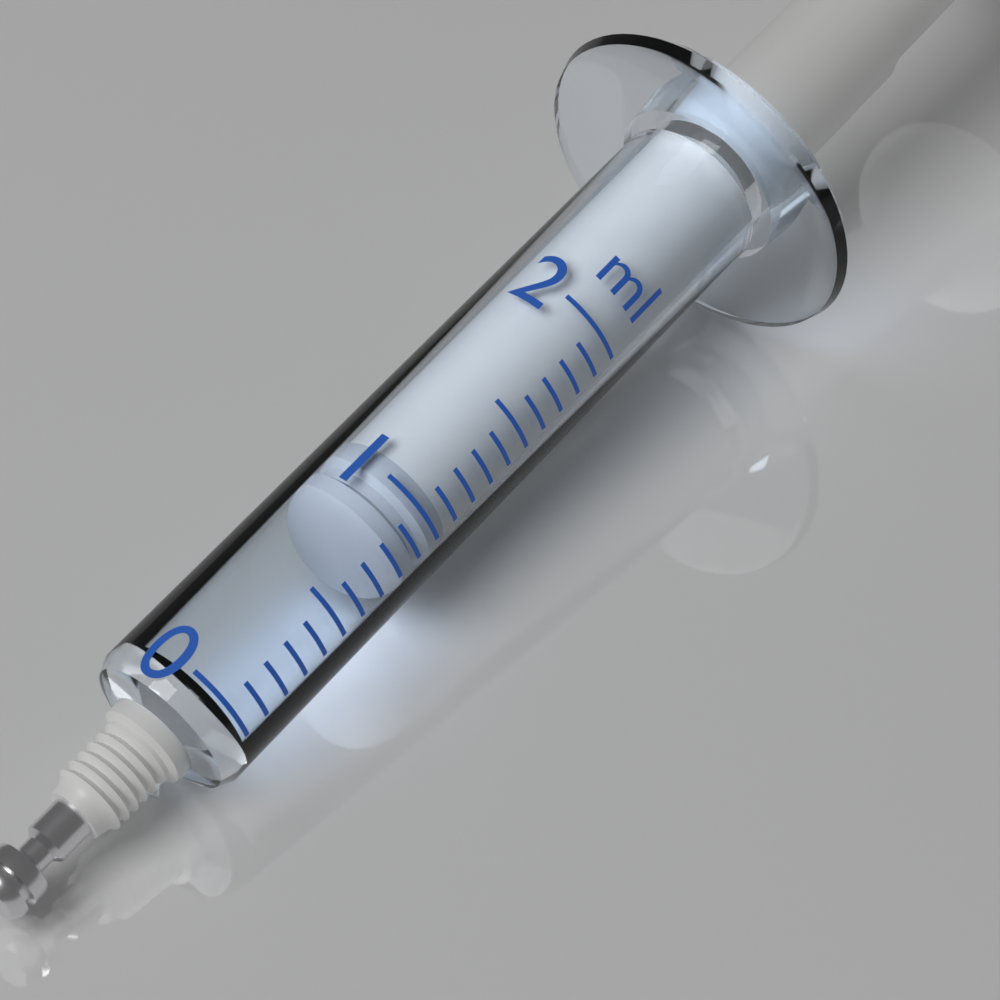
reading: 0.8 ml
